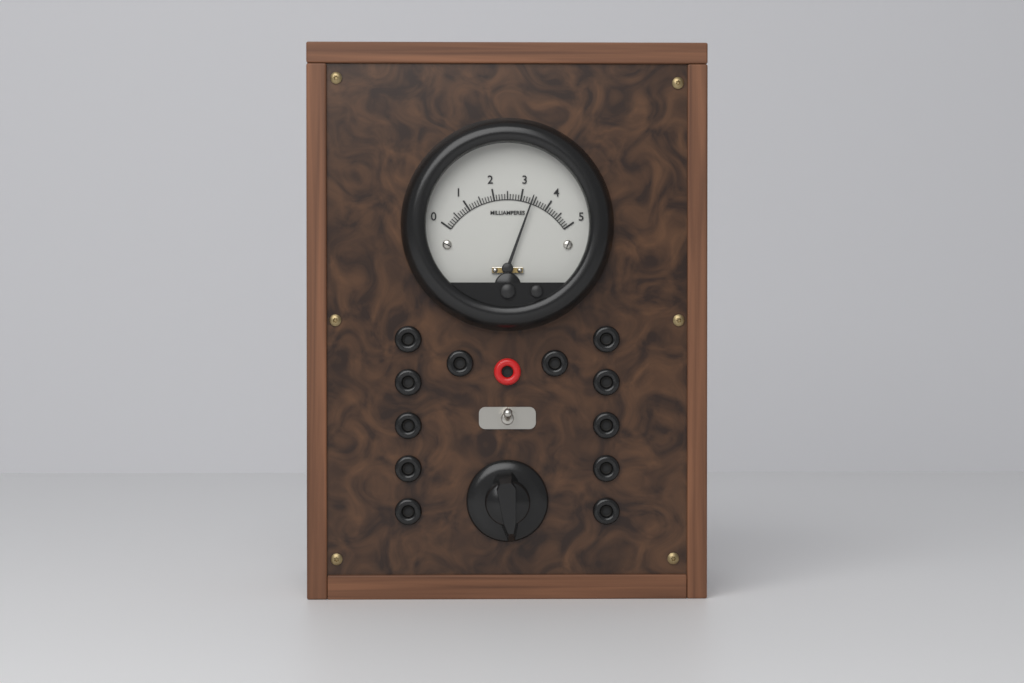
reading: 3.4 mA
